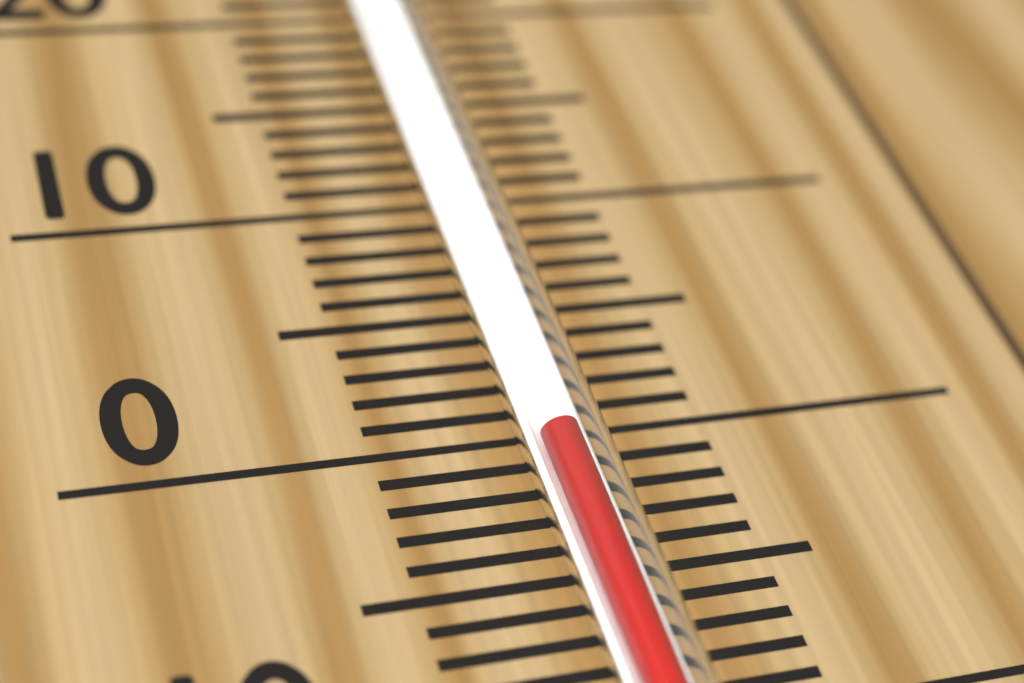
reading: -1 °C
